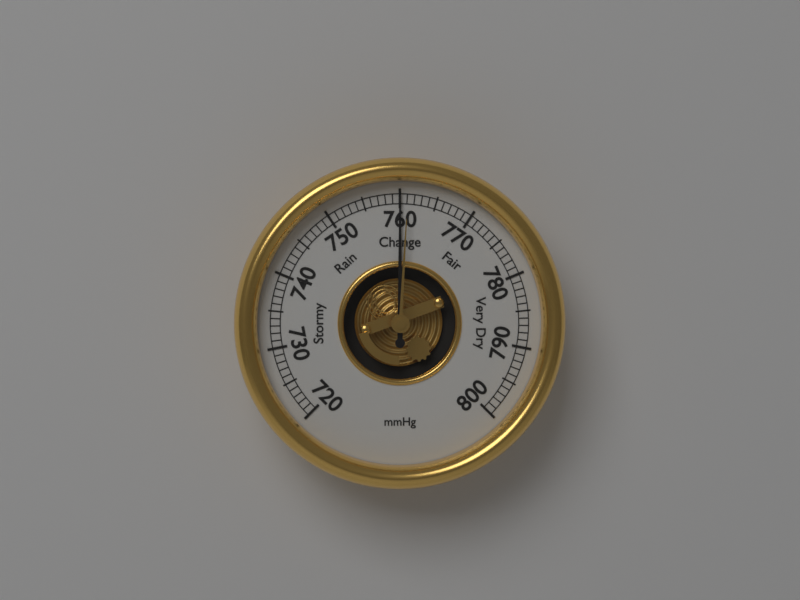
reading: 760 mmHg
